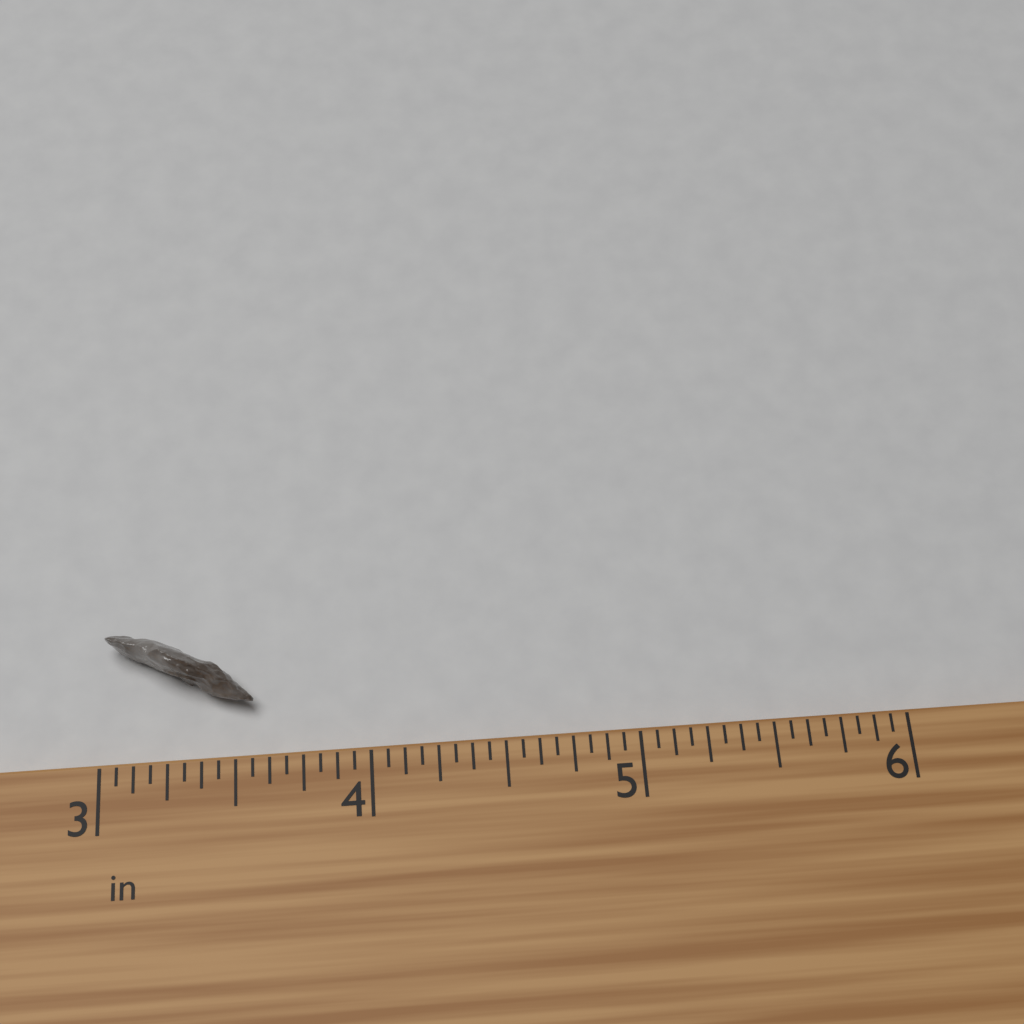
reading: 3.5625 in
